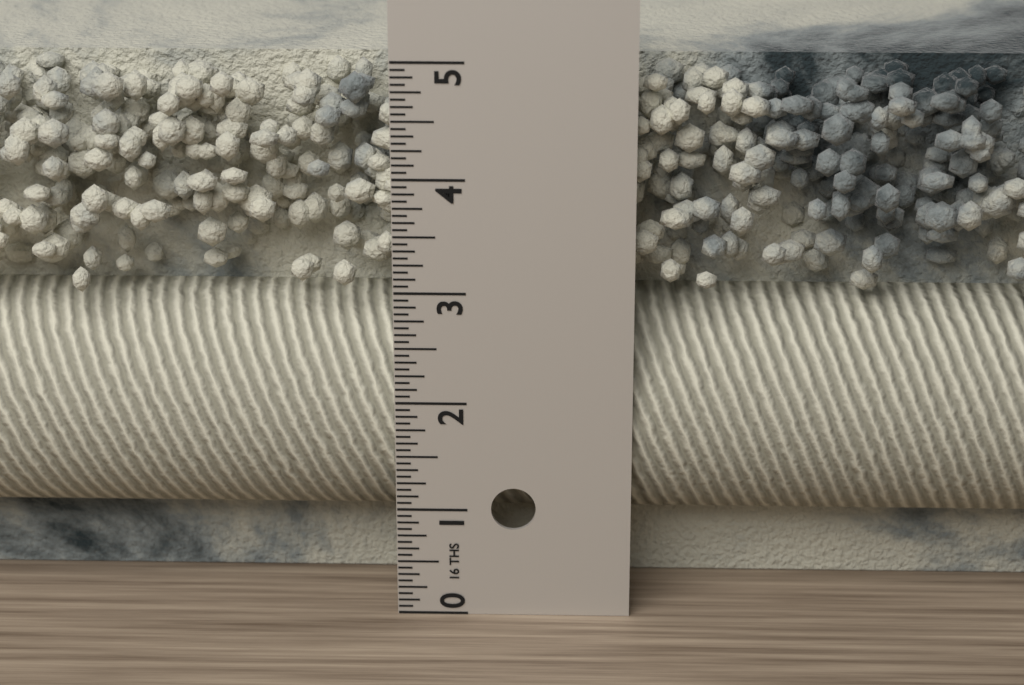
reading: 4.8750 in
